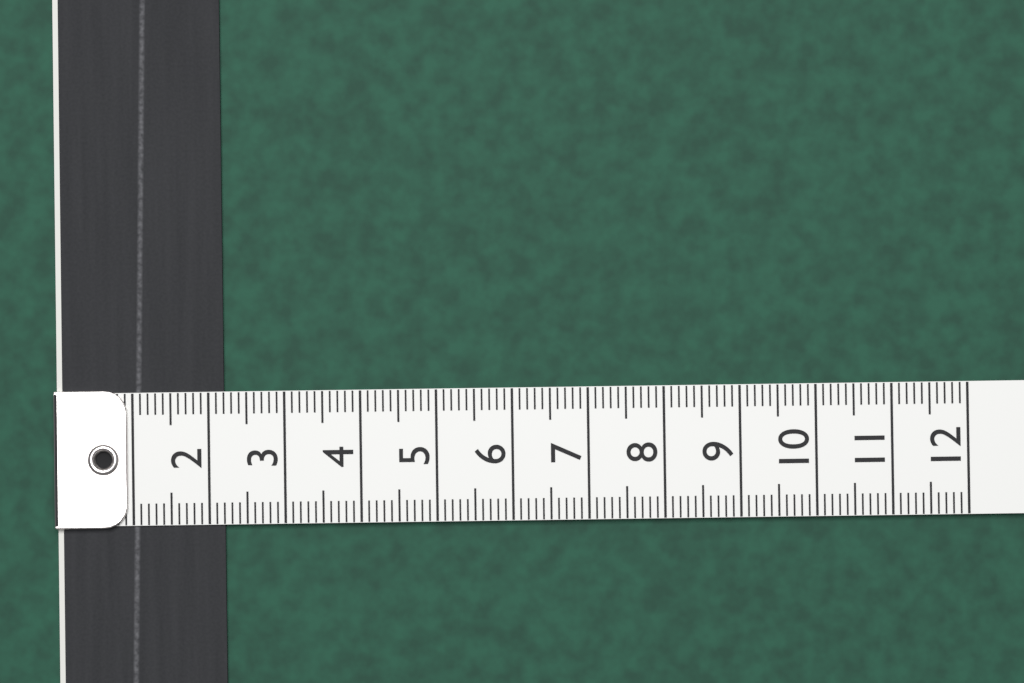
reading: 2.2 (no unit)
